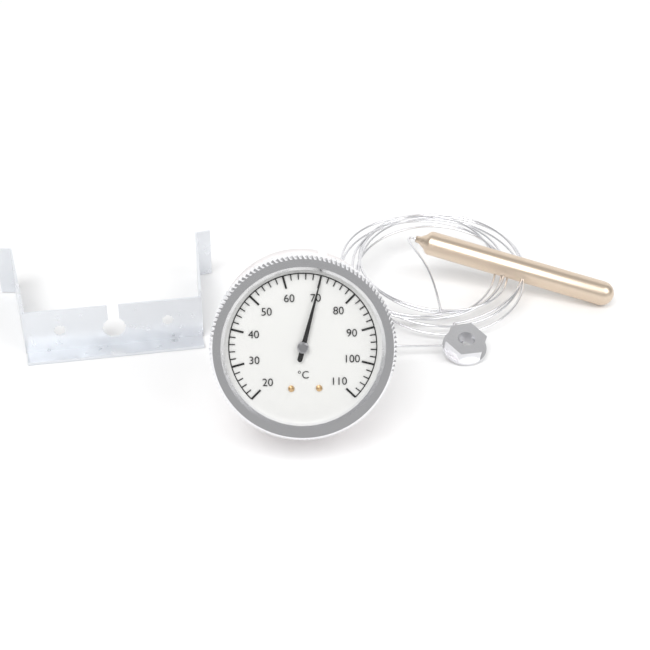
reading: 70 °C
